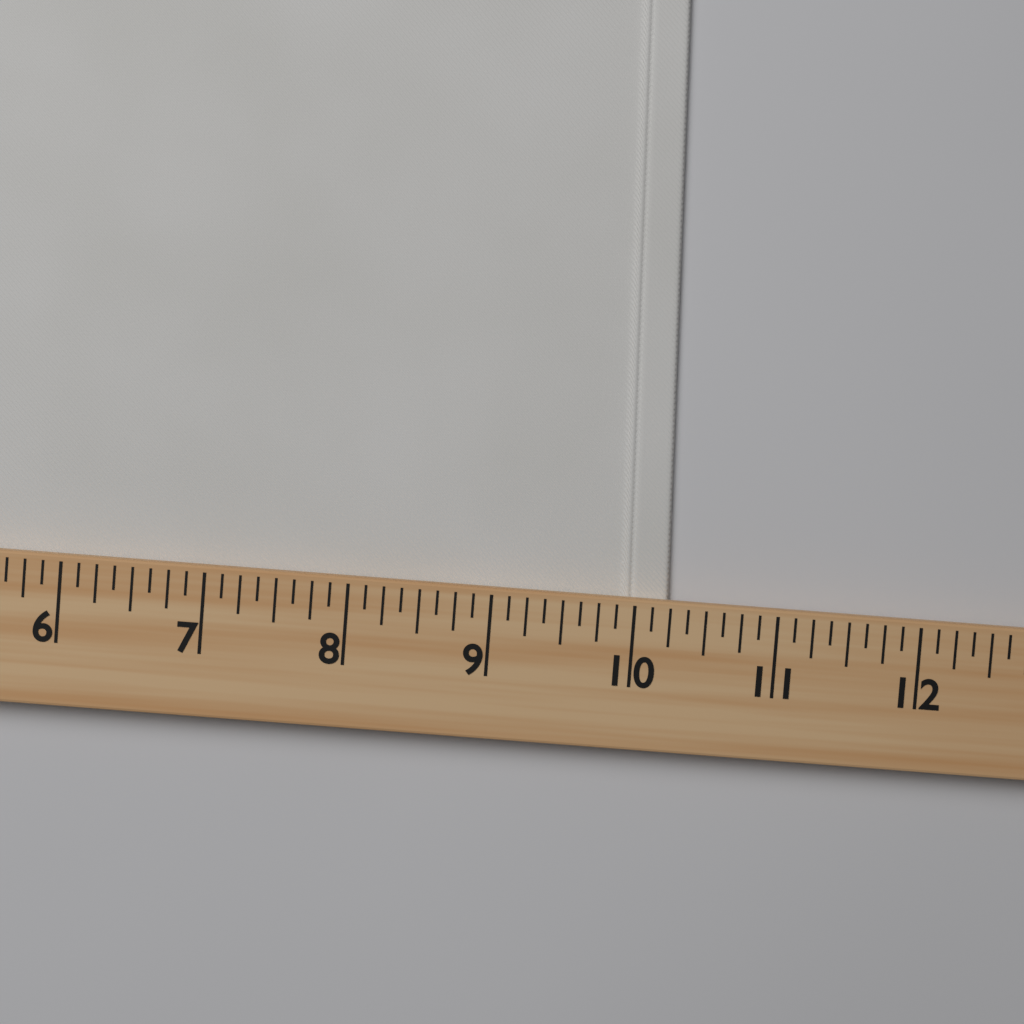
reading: 10.250 (no unit)
